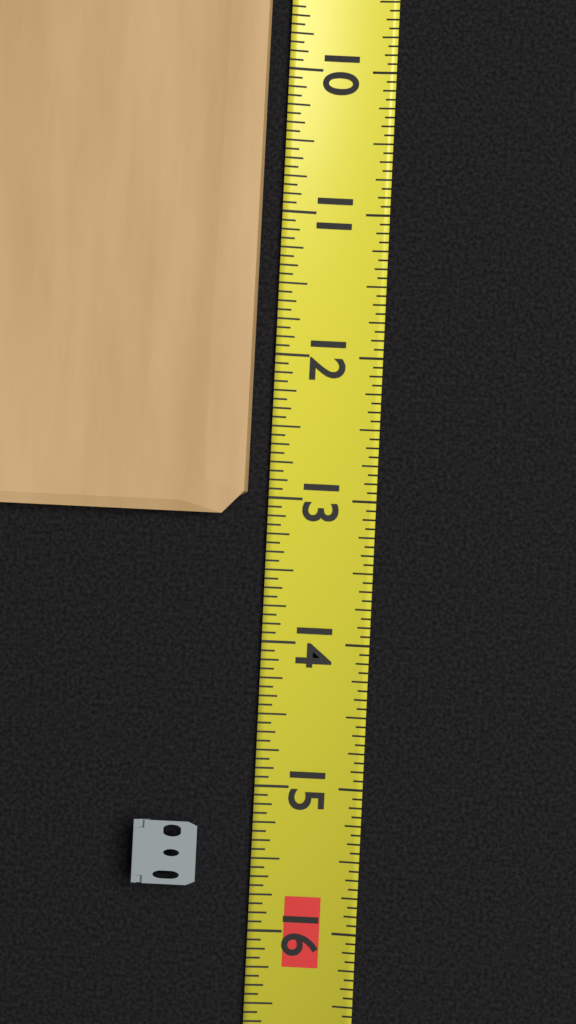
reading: 13.1250 (no unit)
